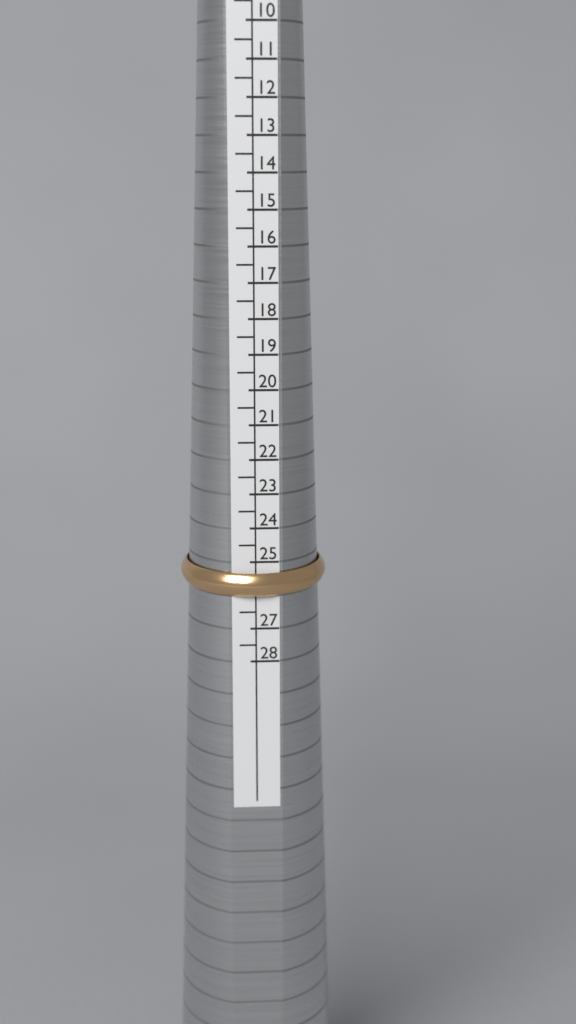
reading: 26.0 HK
